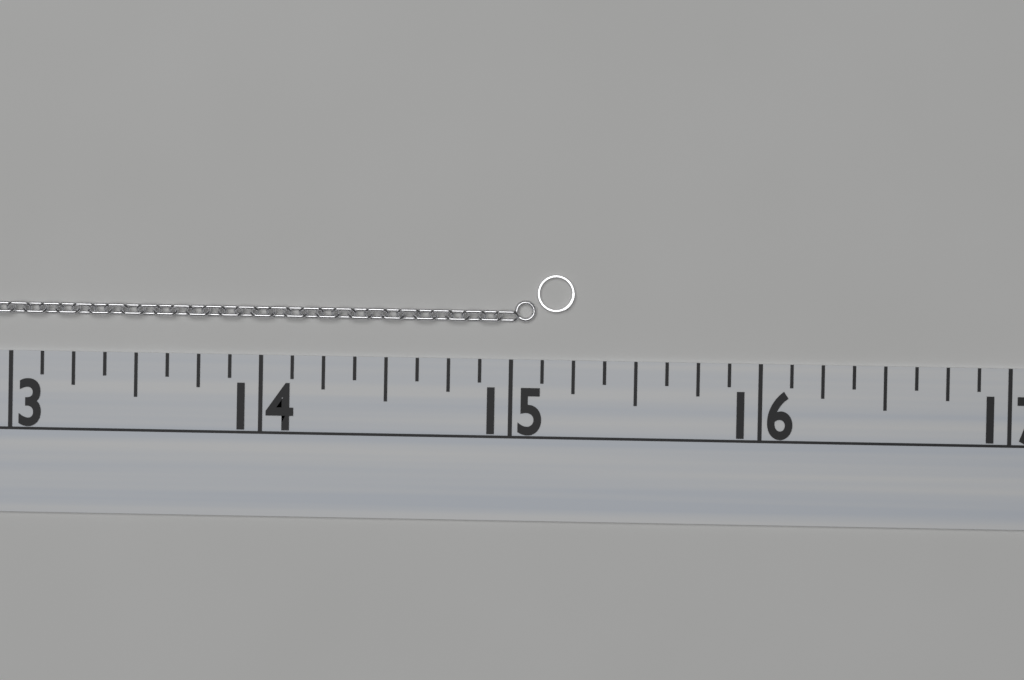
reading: 15.250 (no unit)
